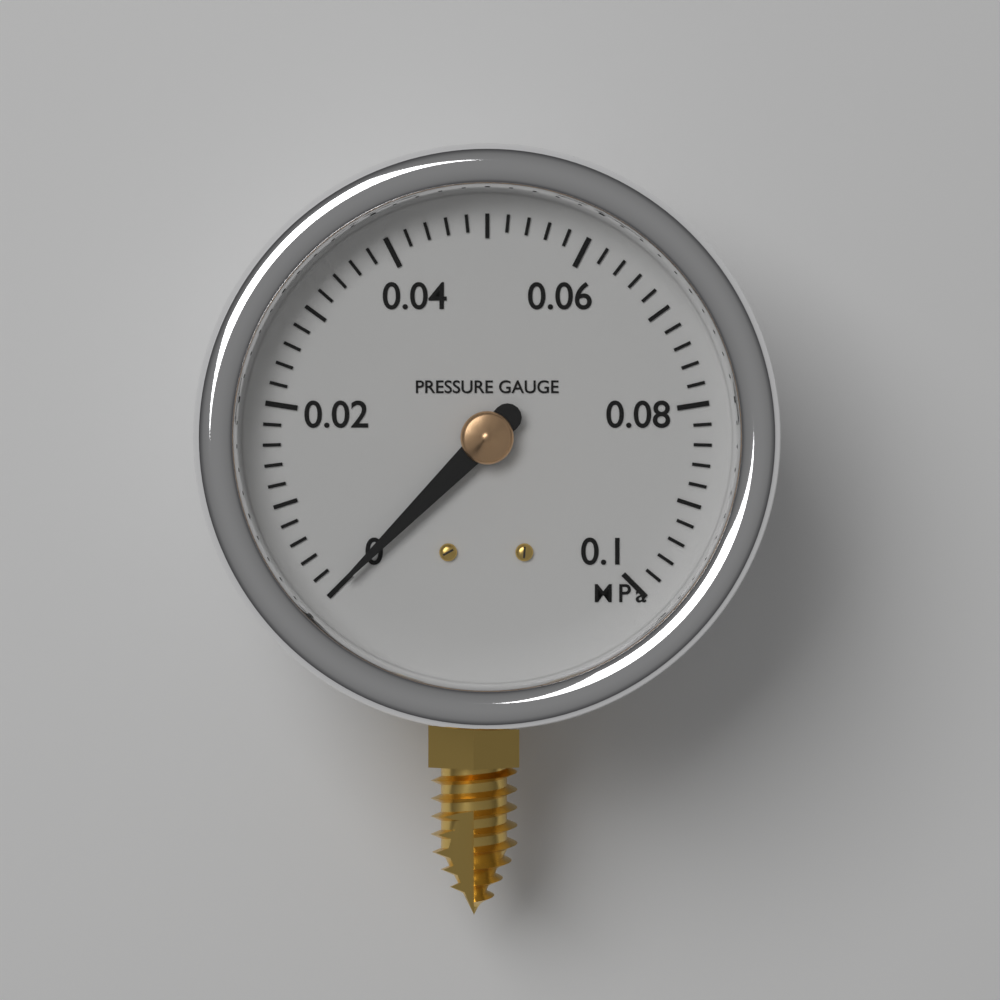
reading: 0.000 MPa
